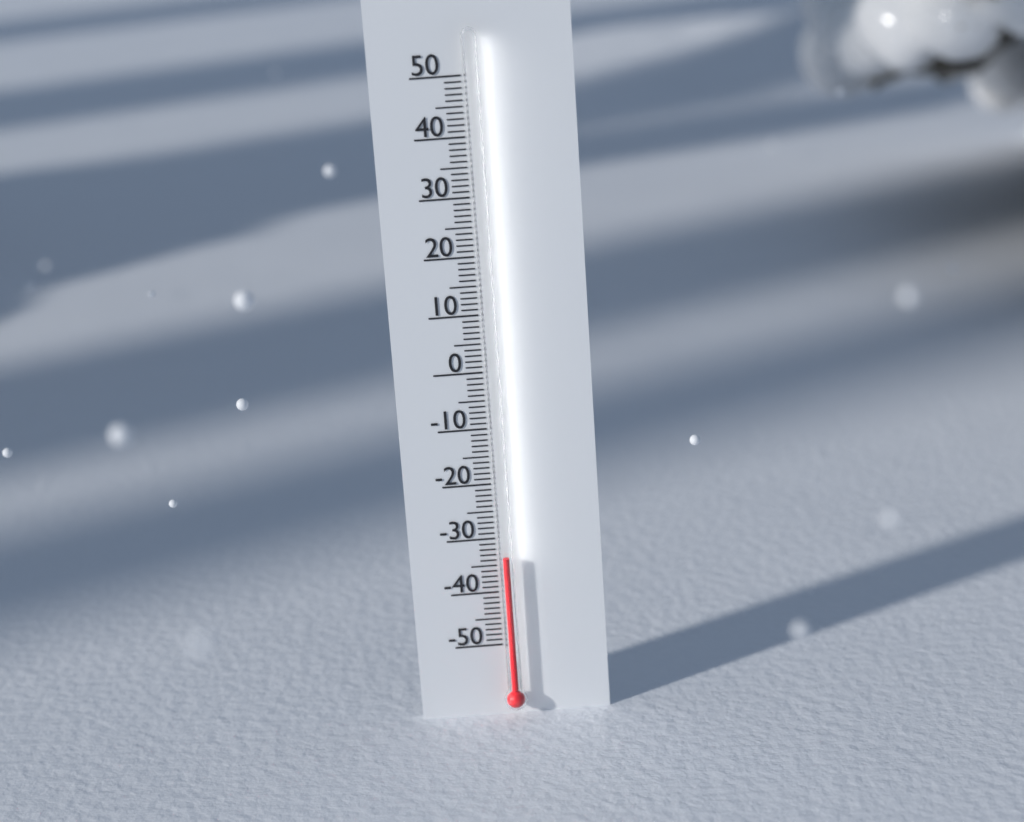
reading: -33 (no unit)
